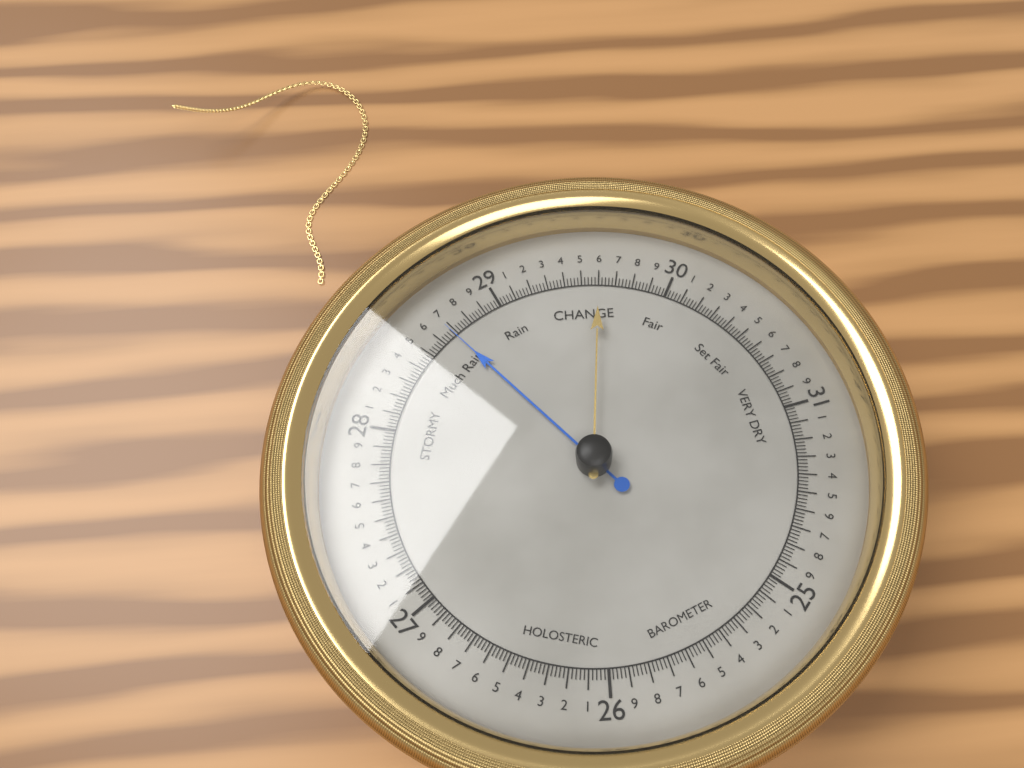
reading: 28.68 (no unit)
